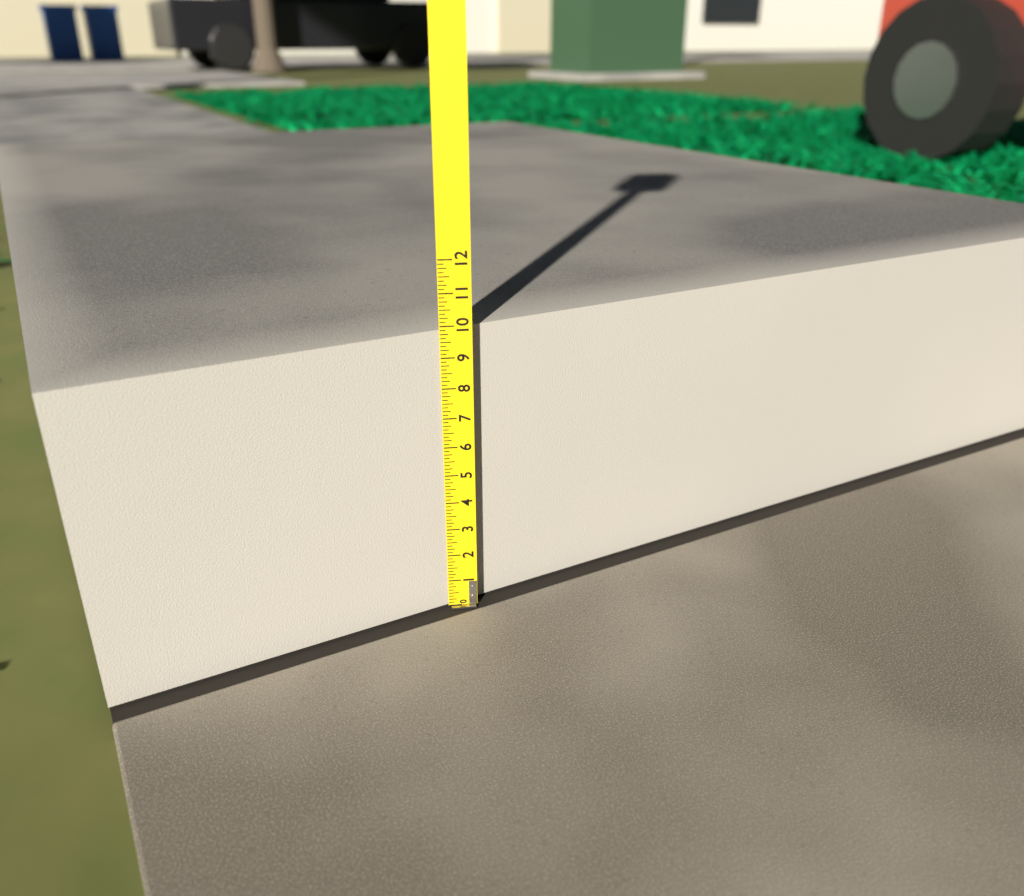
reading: 9.875 (no unit)
